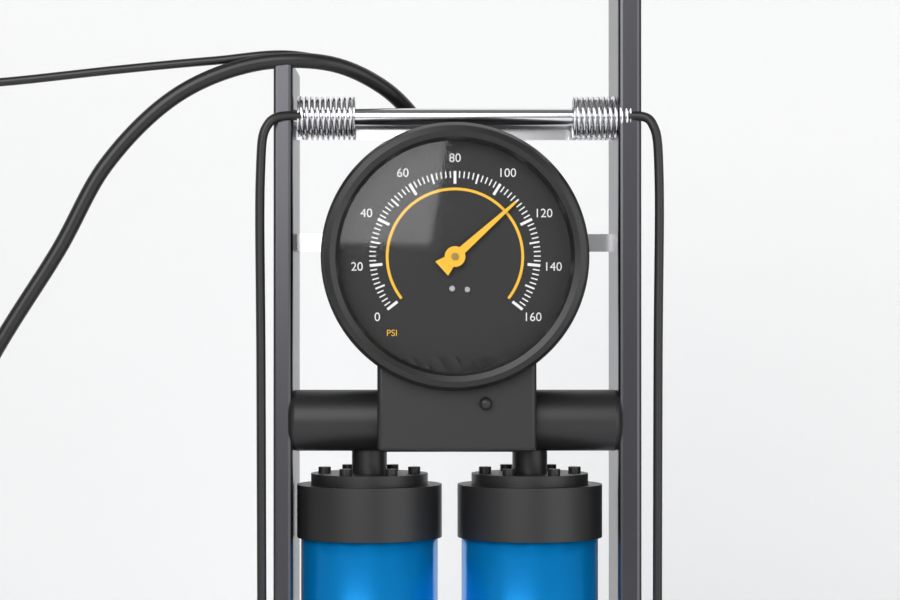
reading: 110 psi
